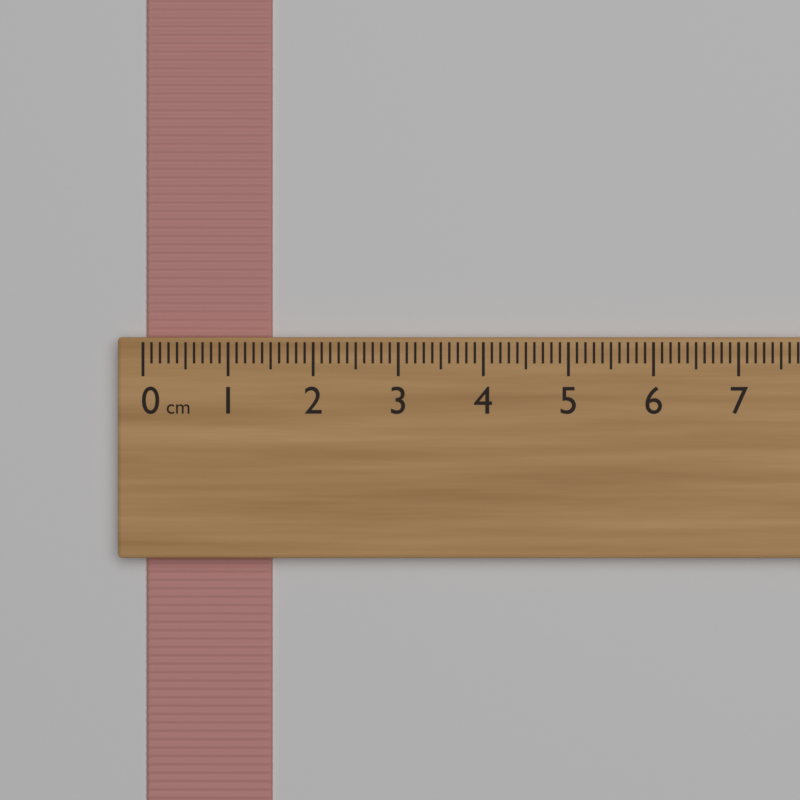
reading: 1.5 cm
